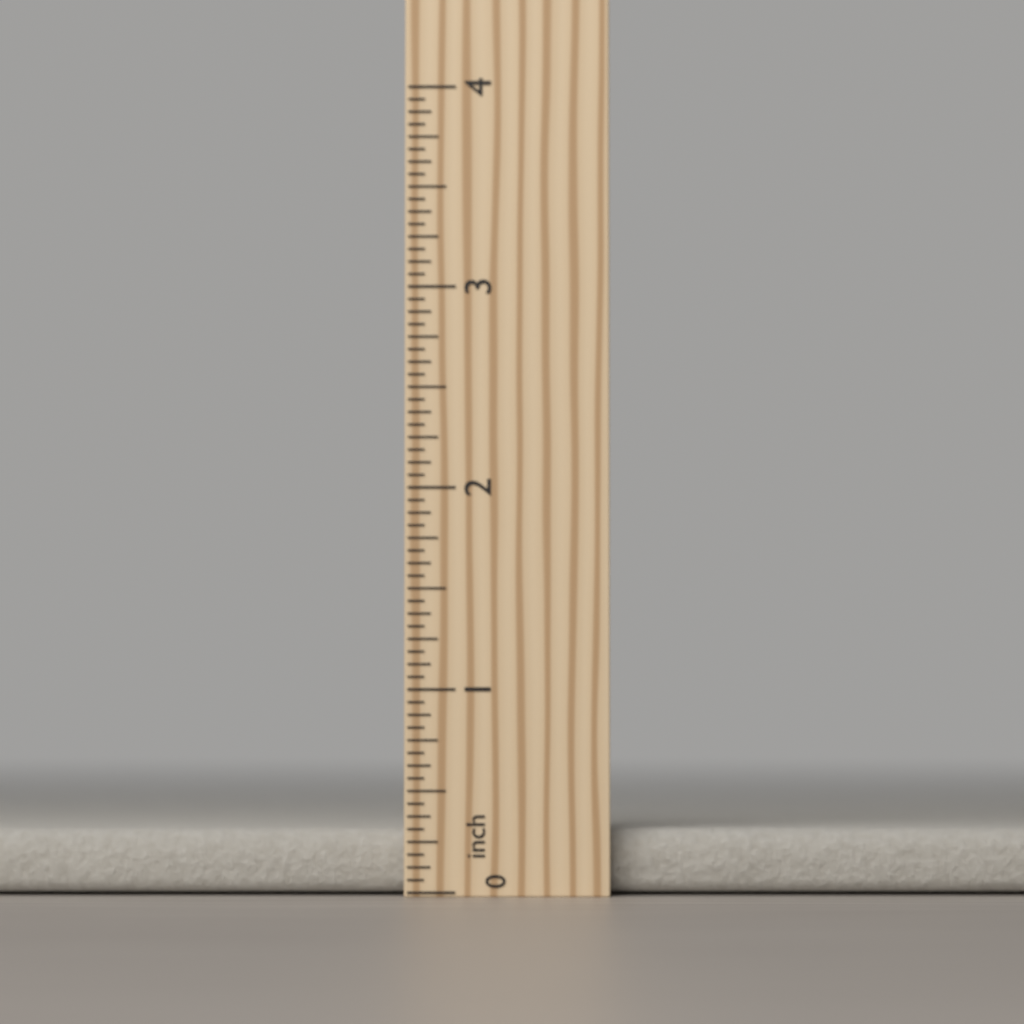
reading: 0.3125 inch
